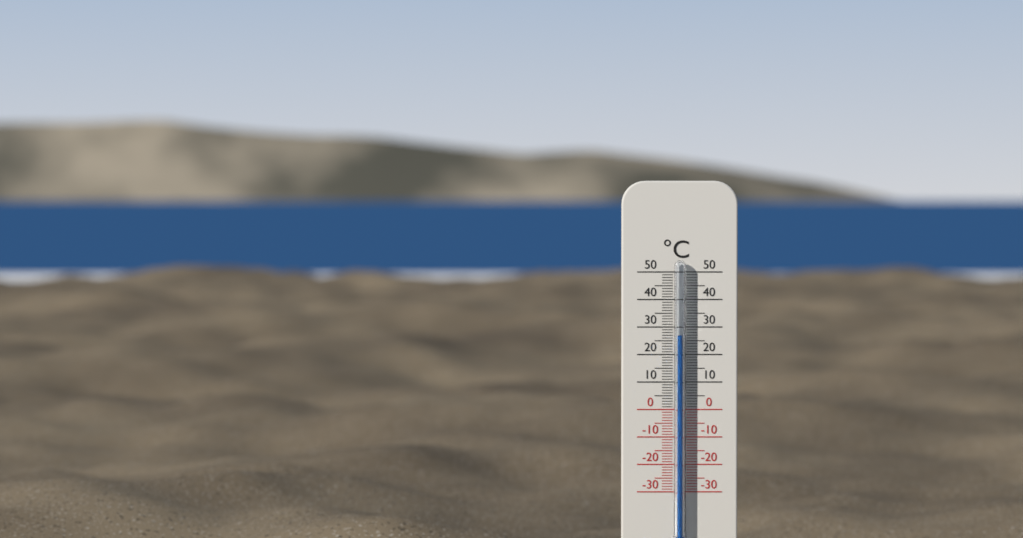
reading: 27 °C
